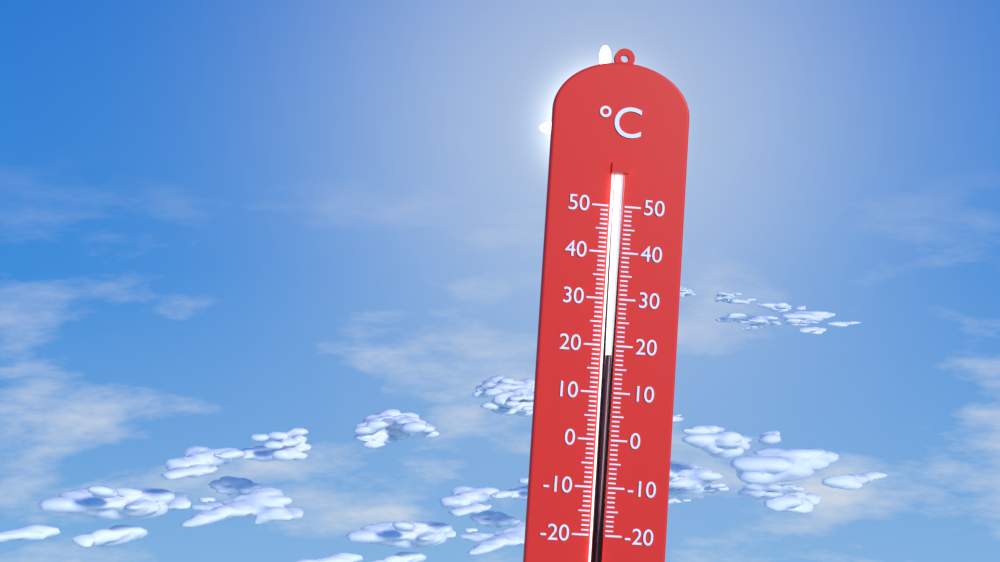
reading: 18 °C
